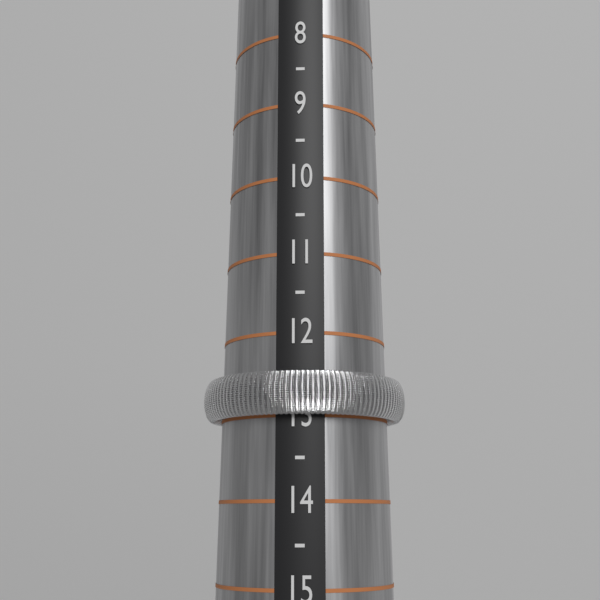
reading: 13.0 (no unit)
